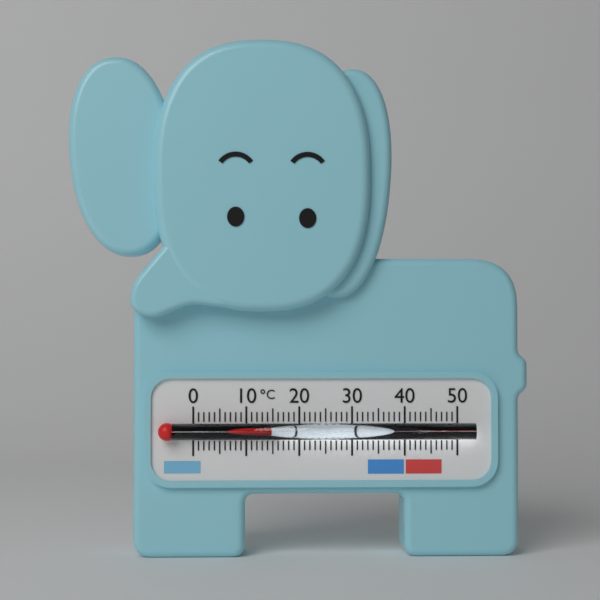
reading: 15 °C
